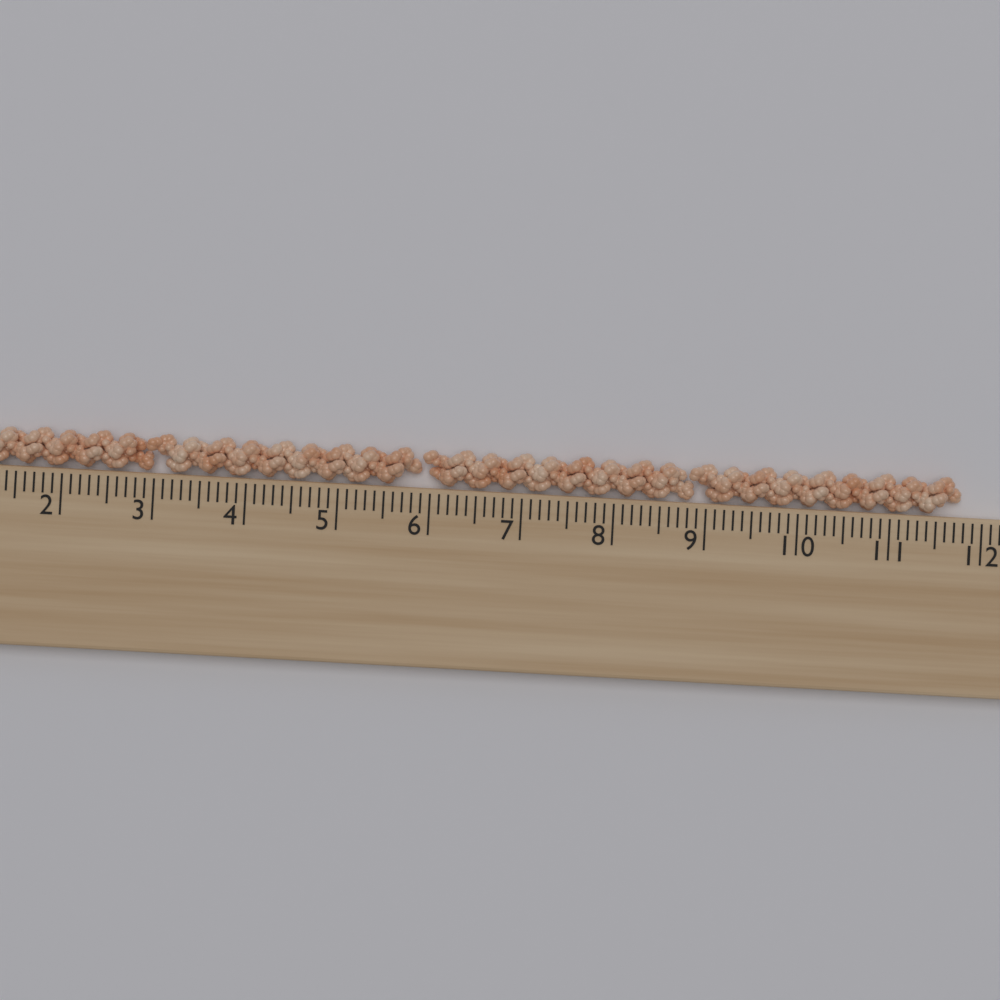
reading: 11.8 cm
